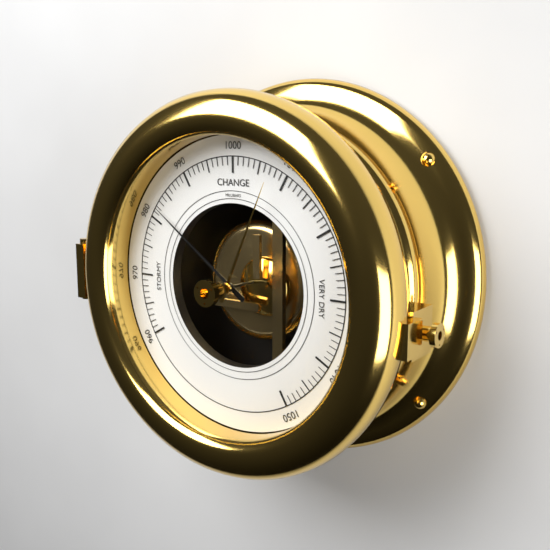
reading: 982 mbar
